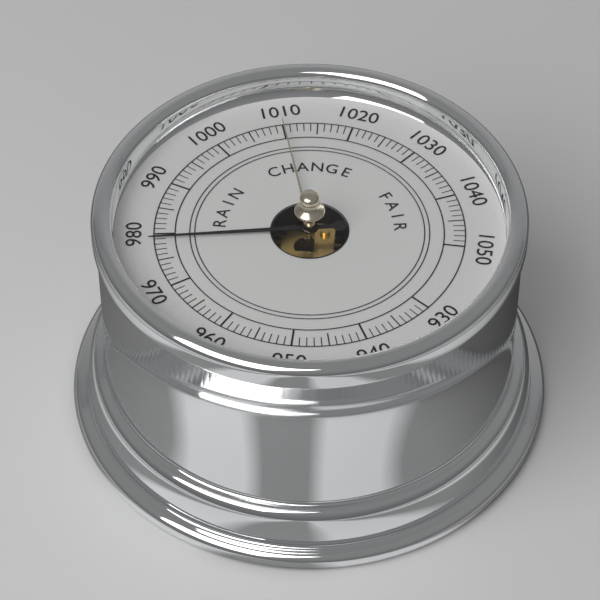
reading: 979 (no unit)
